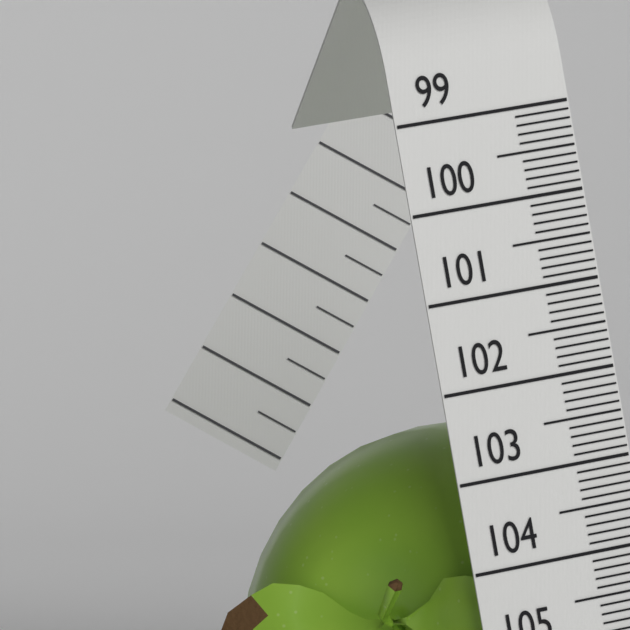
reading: 102.5 (no unit)
